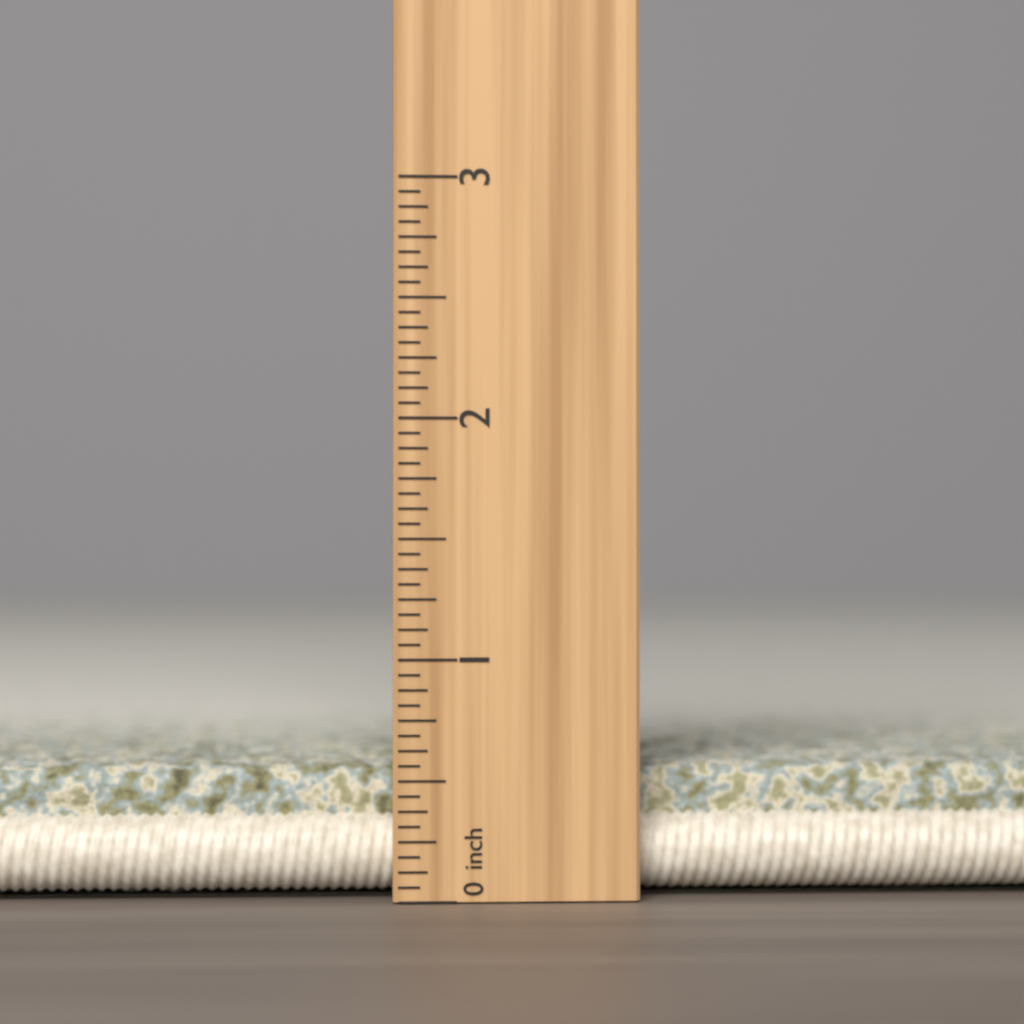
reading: 0.5625 inch
